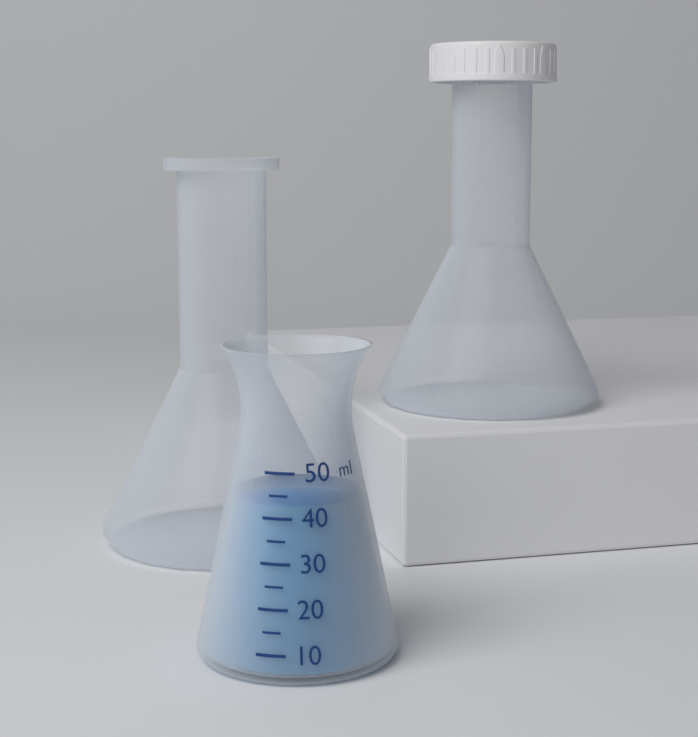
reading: 43 ml
